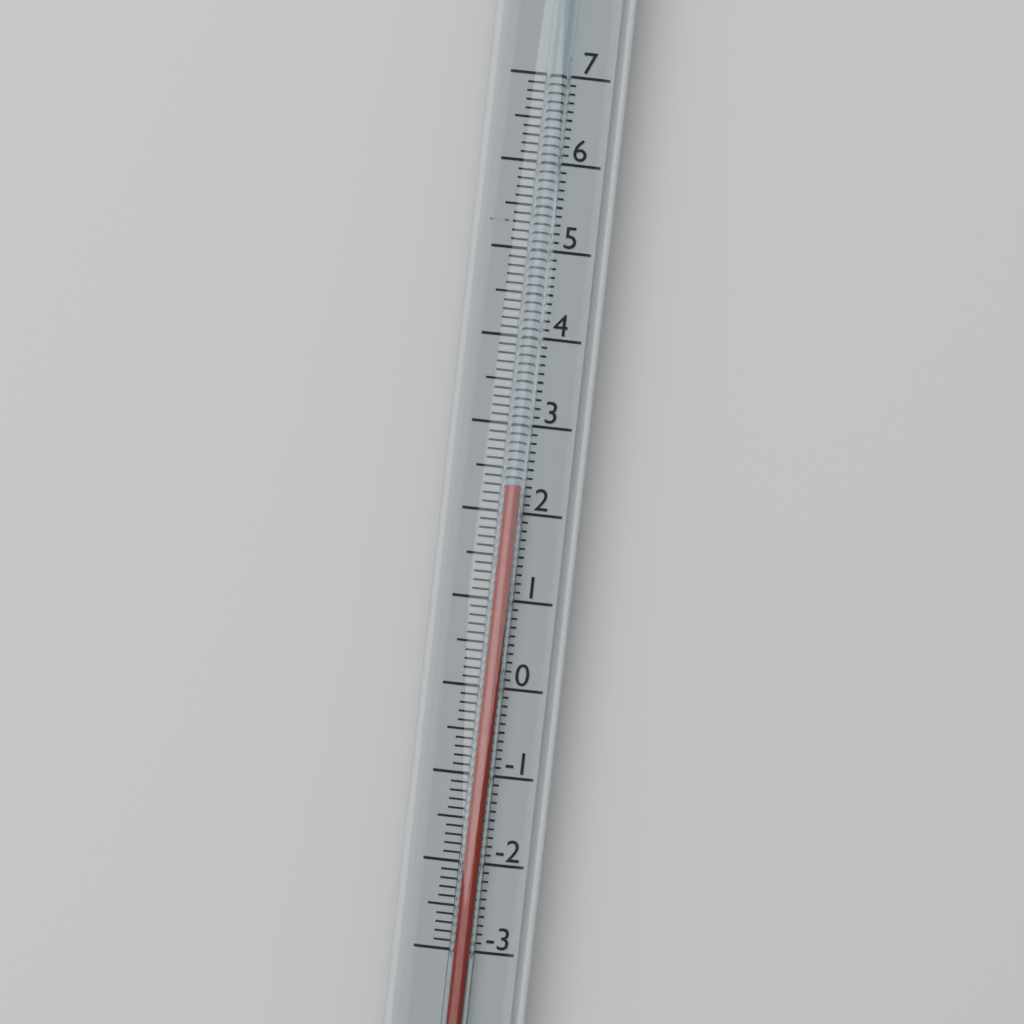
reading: 2.3 (no unit)
